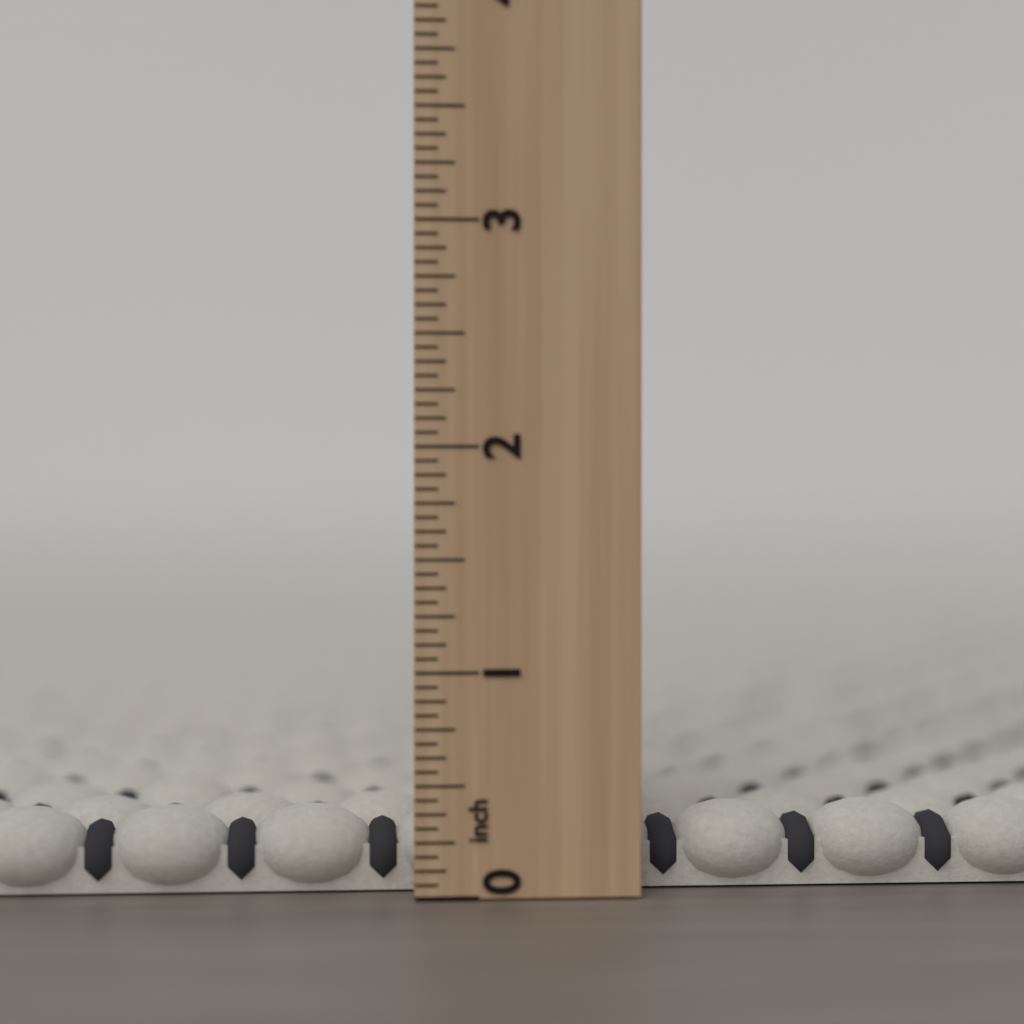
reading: 0.3750 inch
